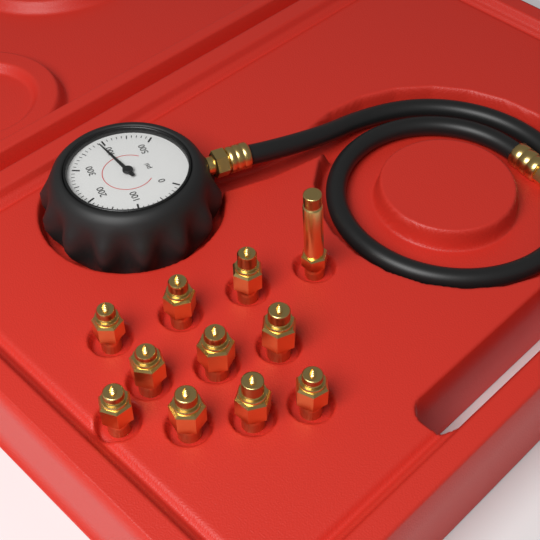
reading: 390 psi
